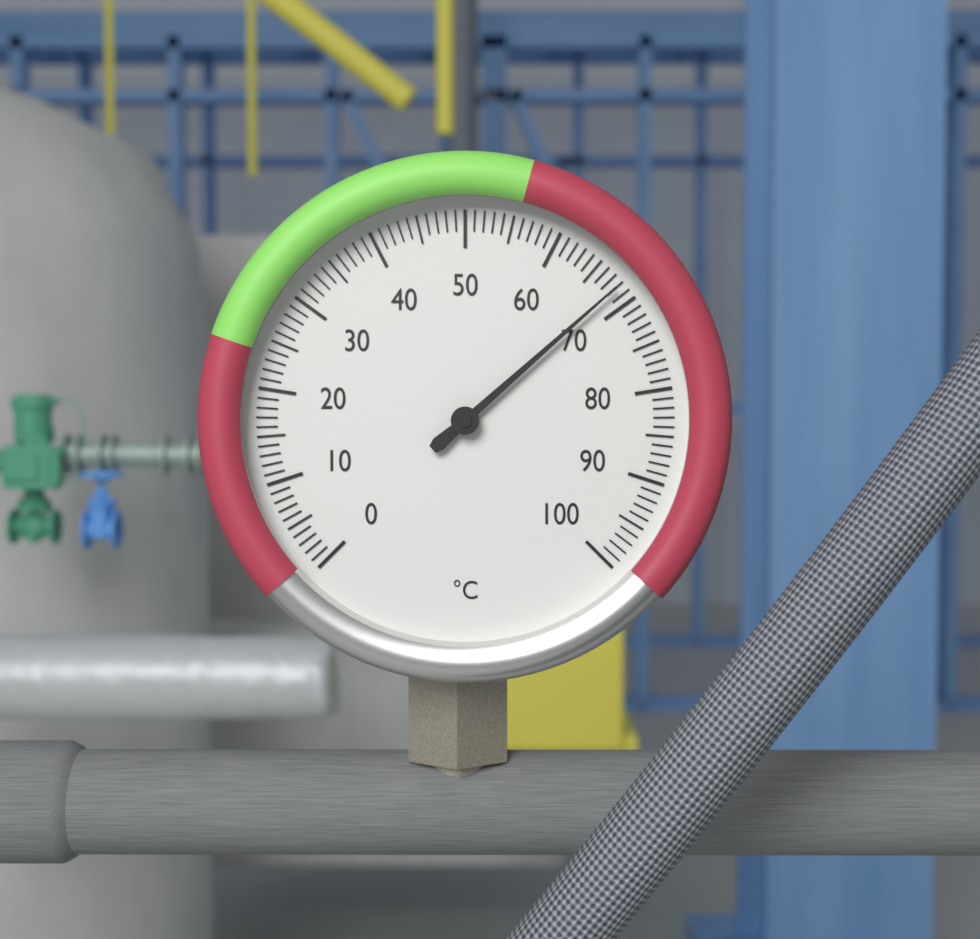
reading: 68 °C
